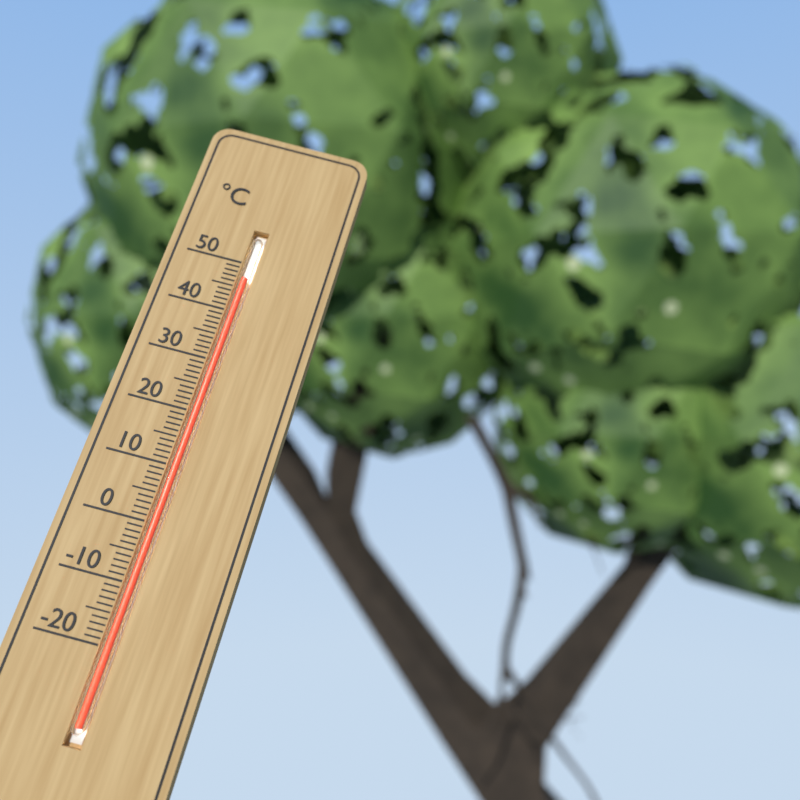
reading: 47 °C
